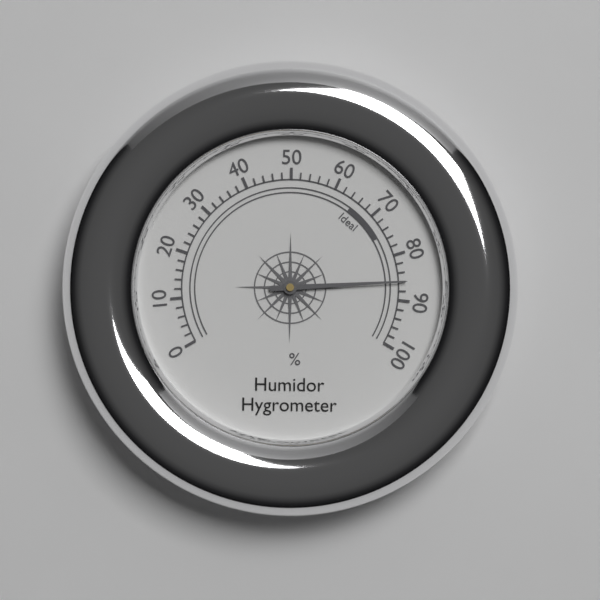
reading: 86 %
